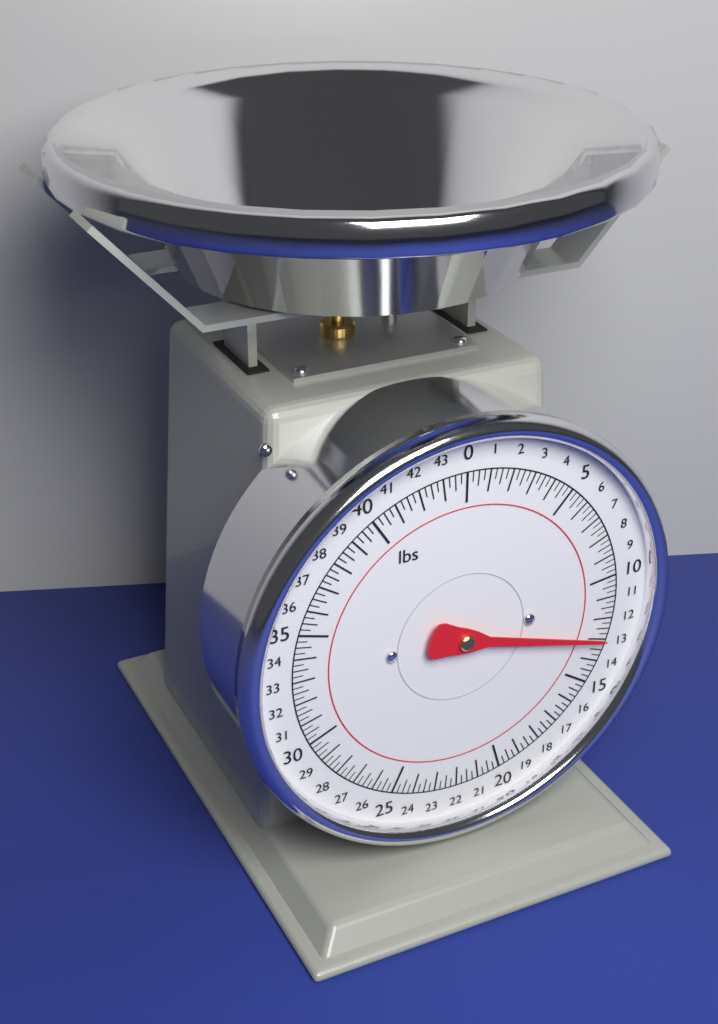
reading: 13.00 lbs
